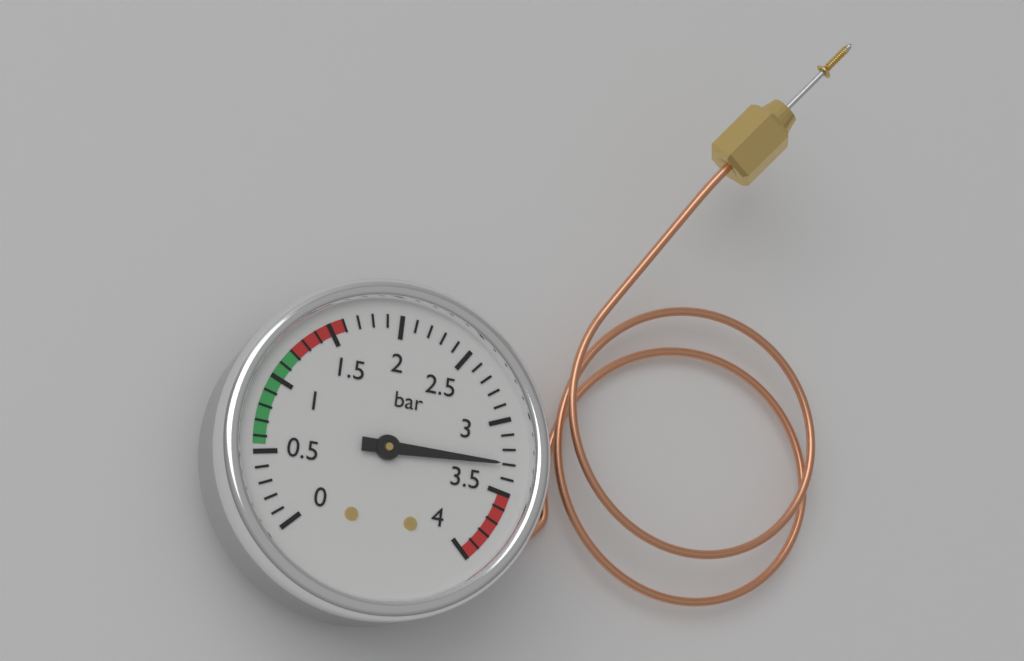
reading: 3.3 bar
